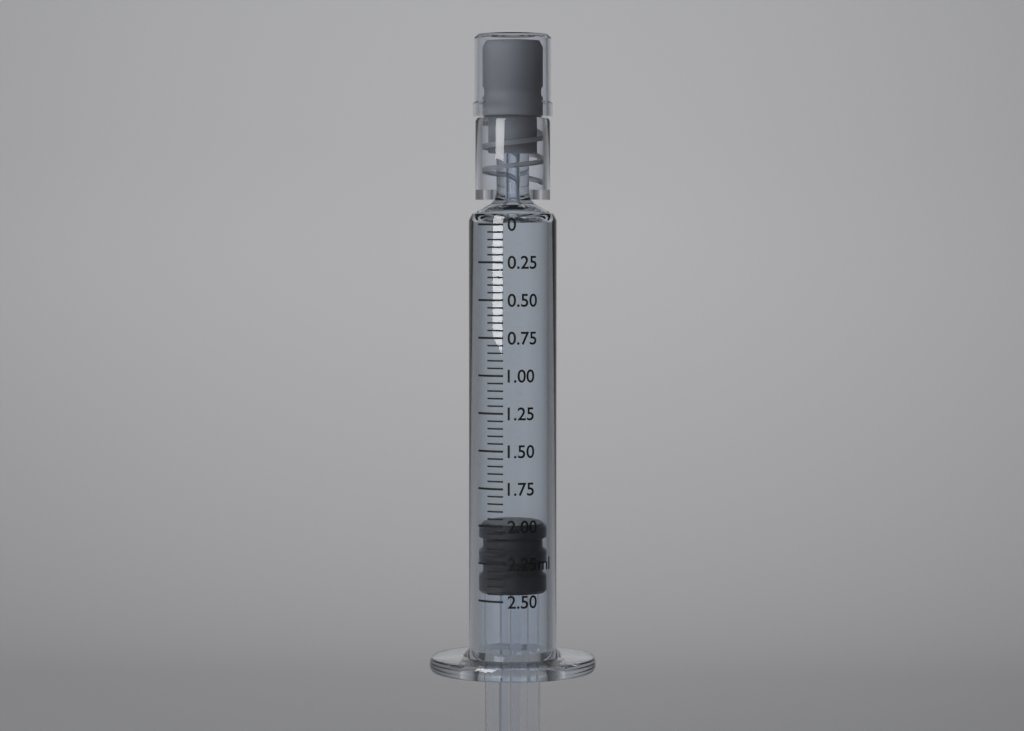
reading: 2.00 ml
